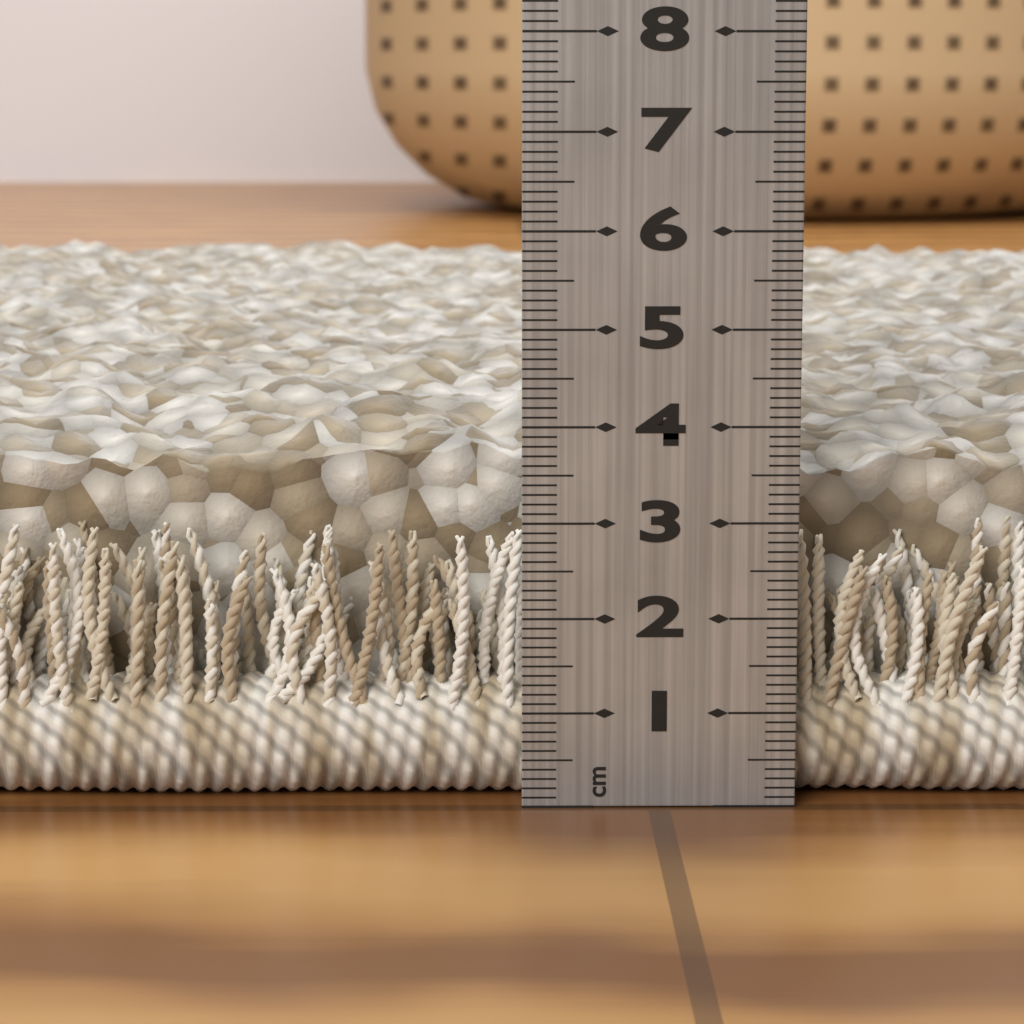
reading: 4.2 cm
